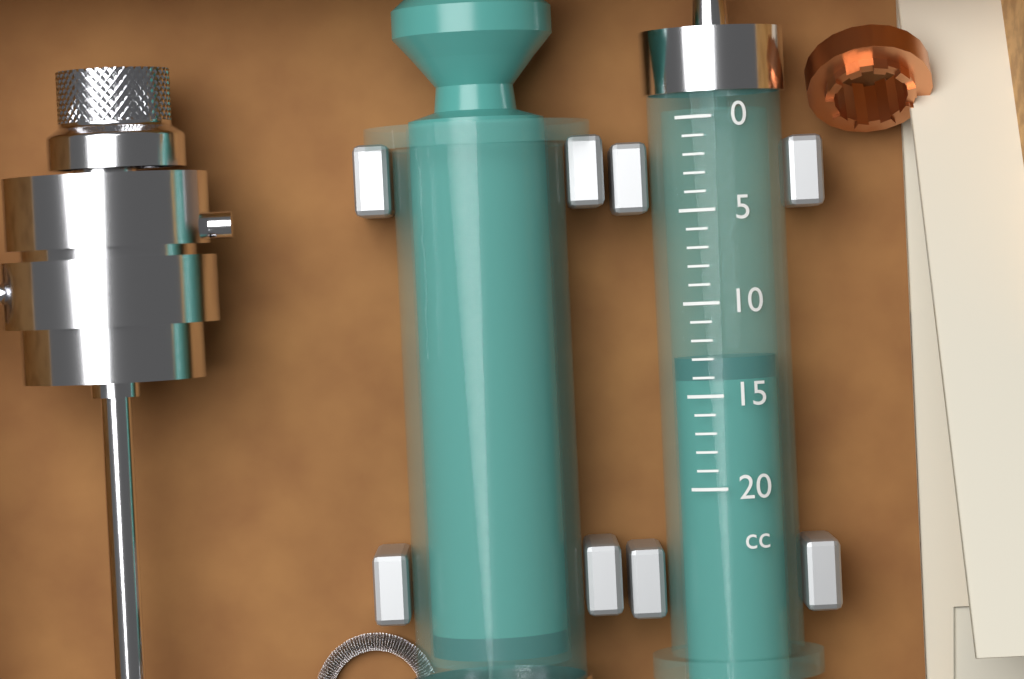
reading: 13 cc
